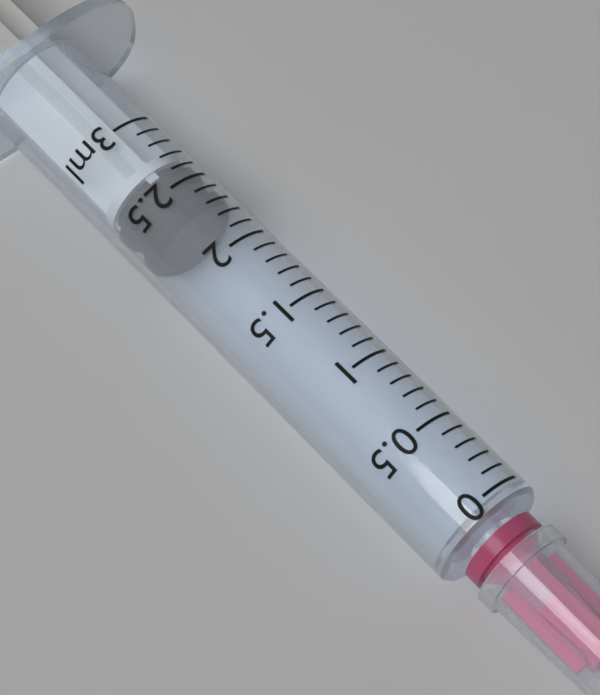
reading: 2.3 ml
